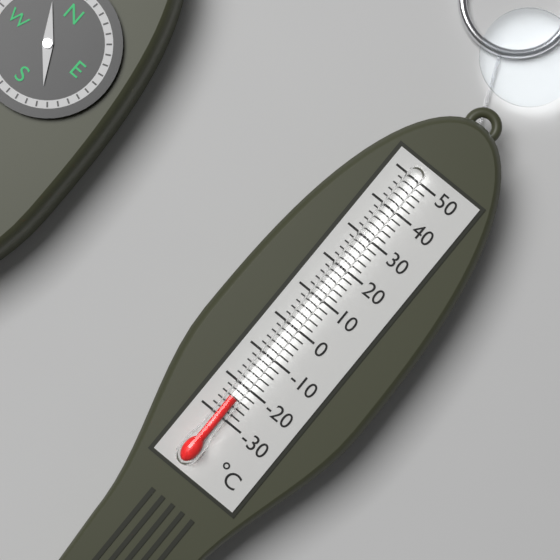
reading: -24 °C
